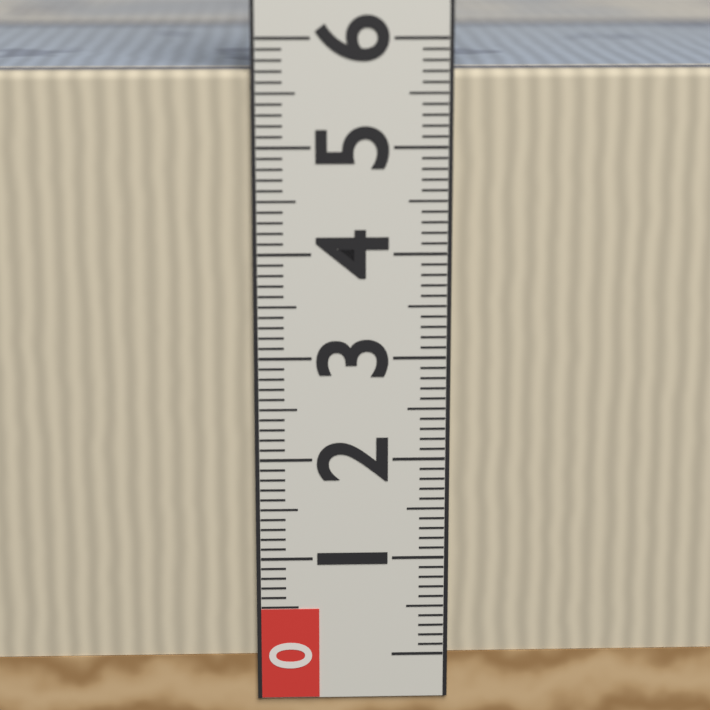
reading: 5.7 (no unit)
